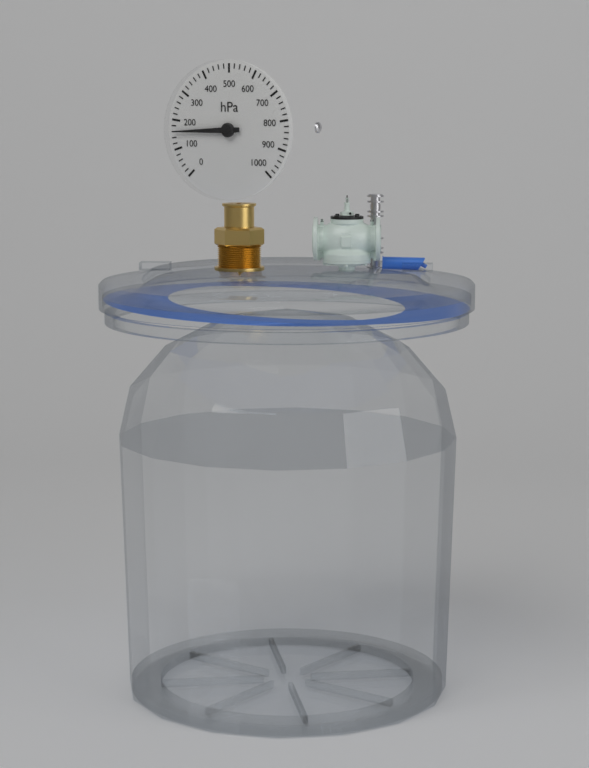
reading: 160 hPa
